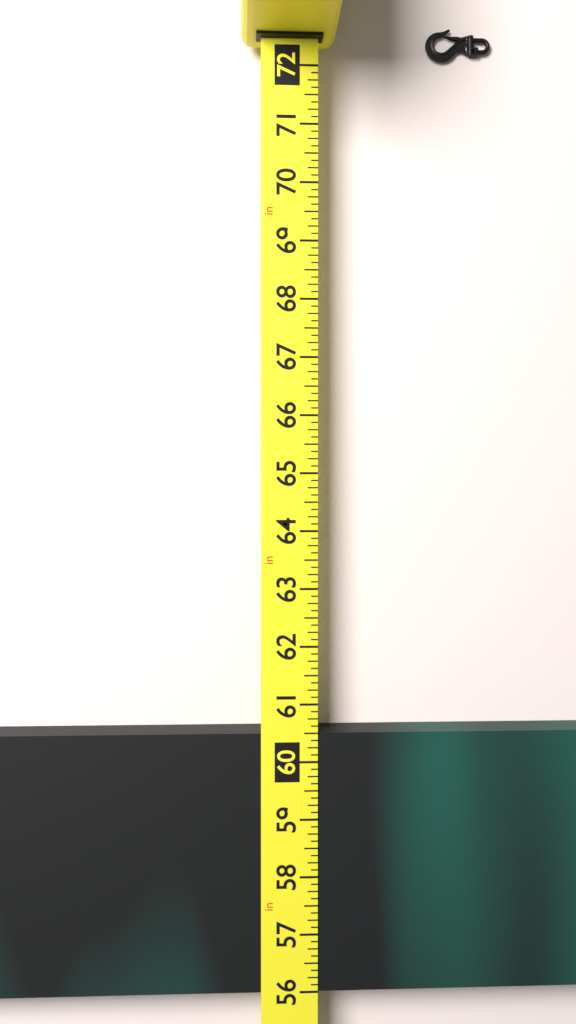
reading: 60.500 in
